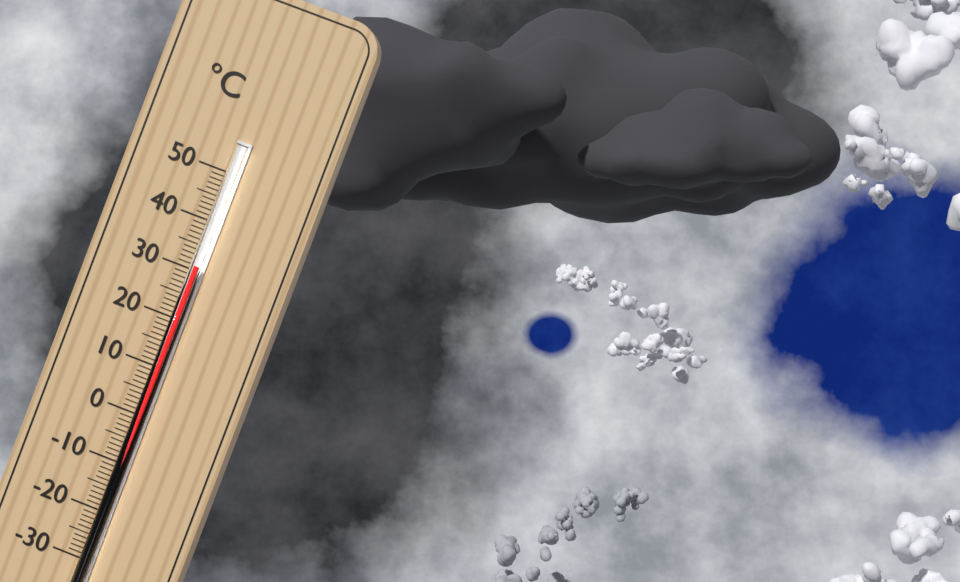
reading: 31 °C
